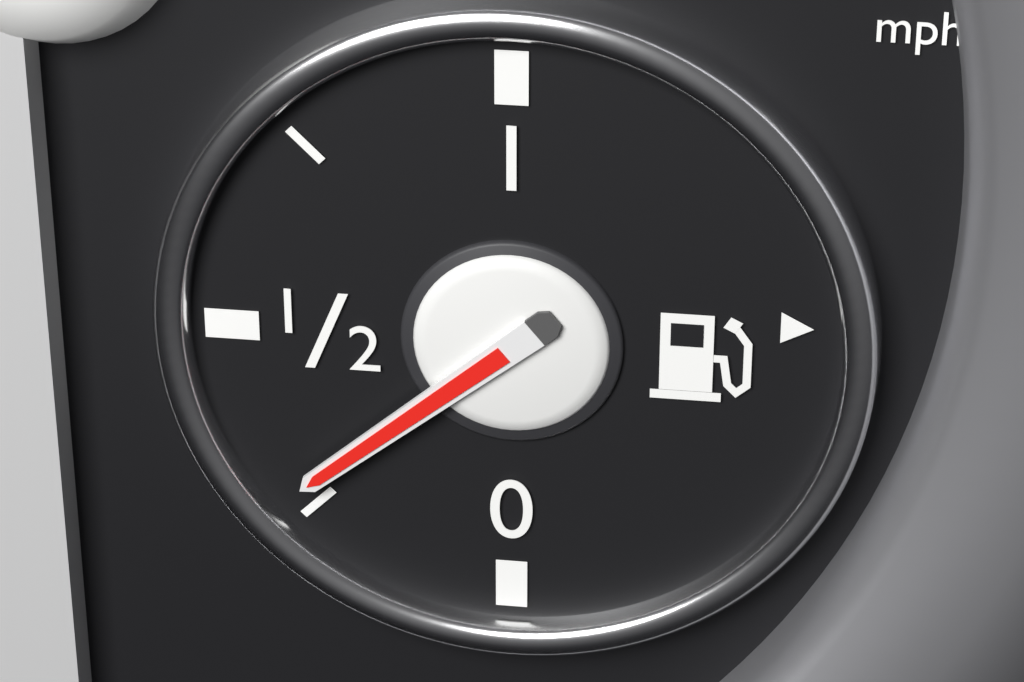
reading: 0.28 (no unit)
